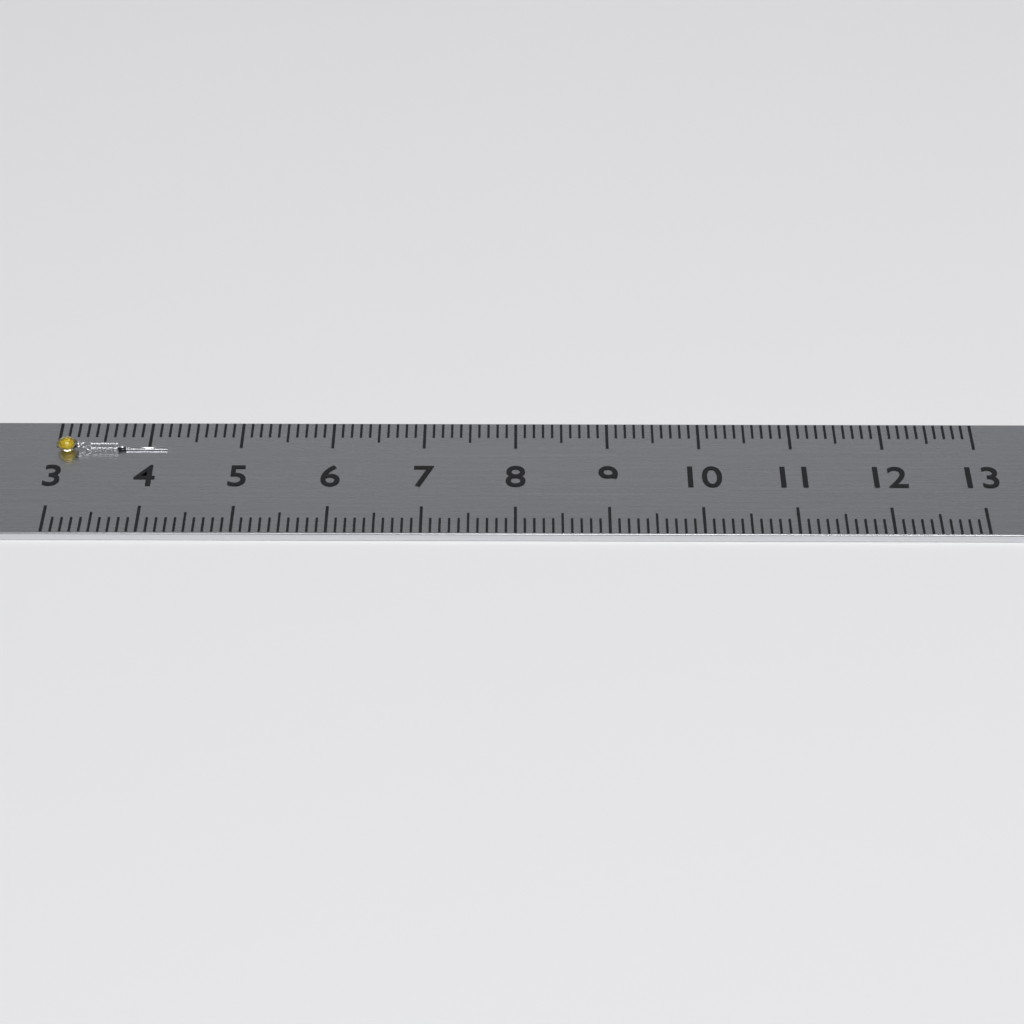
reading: 4.2 (no unit)
